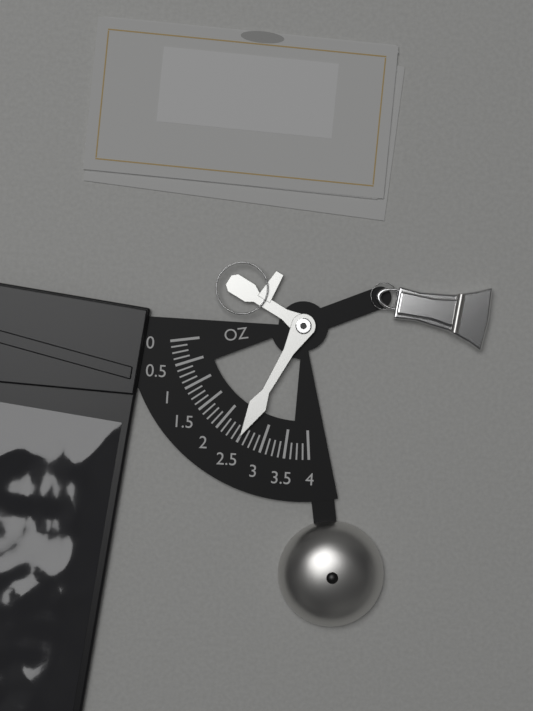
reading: 2.500 oz
